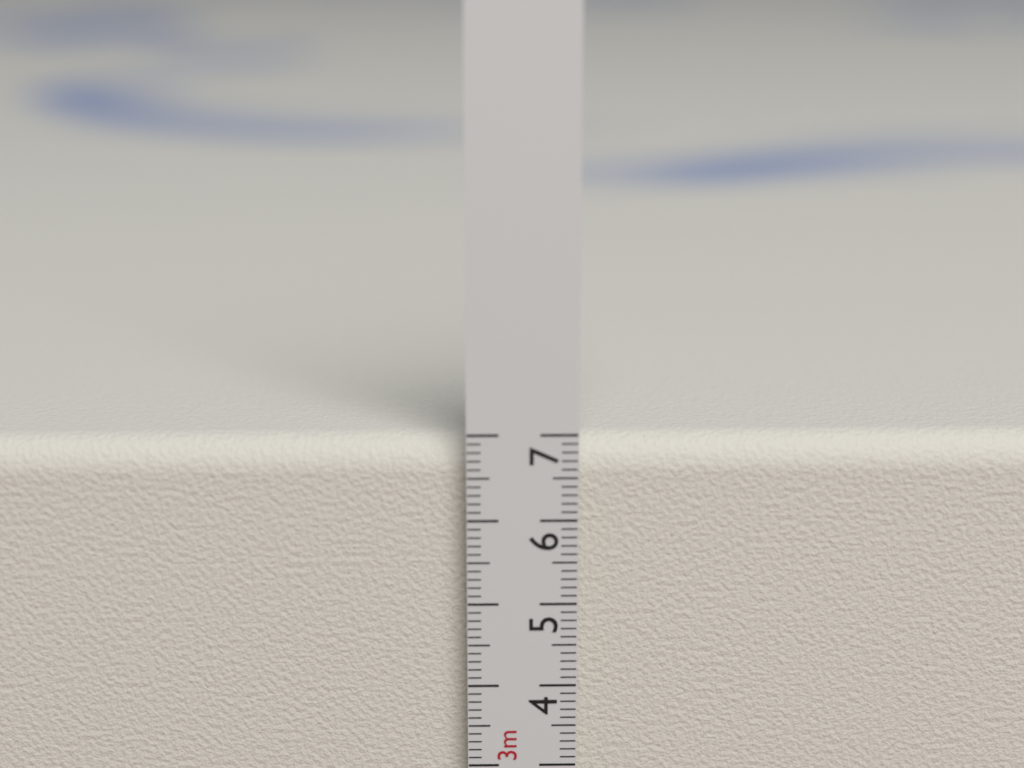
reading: 6.9 cm
